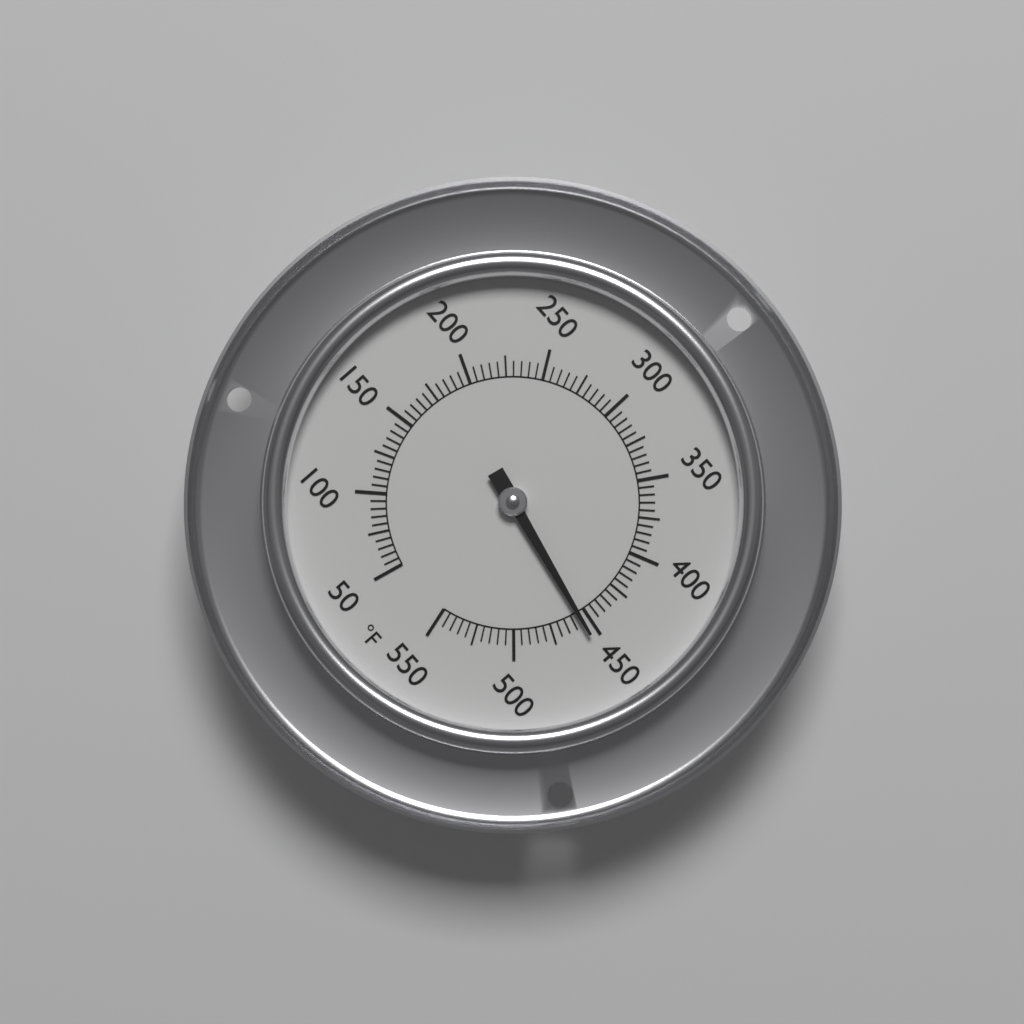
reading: 455 °F
